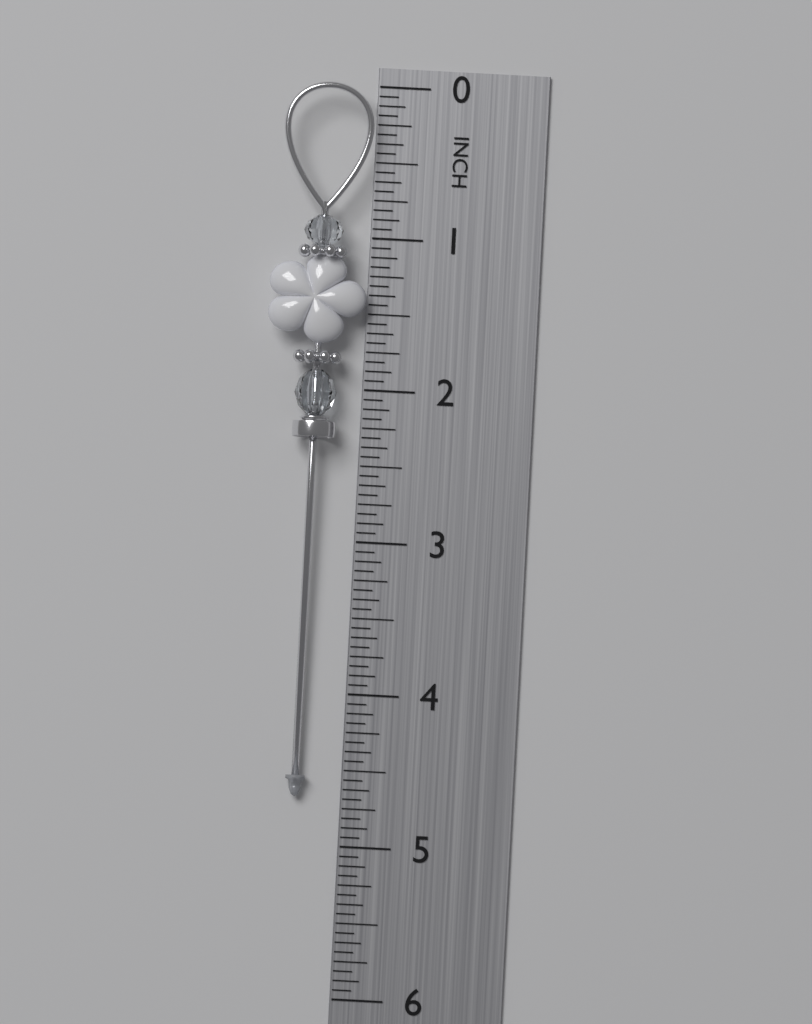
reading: 4.6875 in
